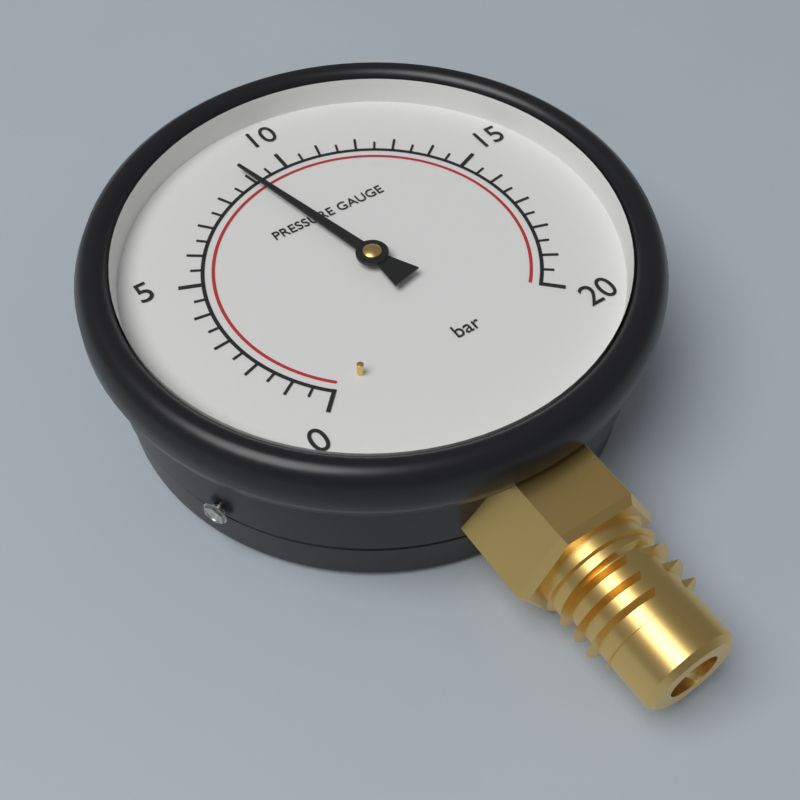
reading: 9.0 bar
